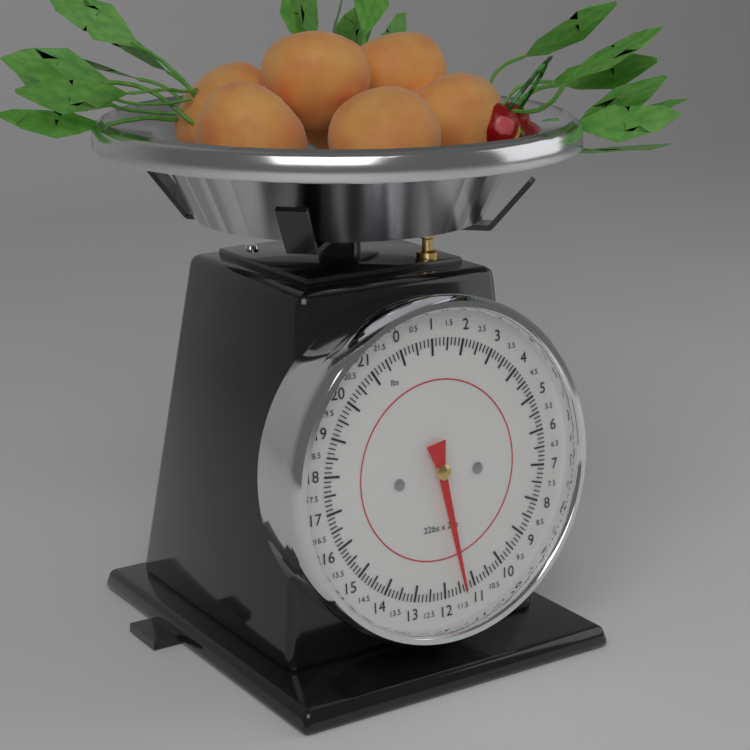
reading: 11.375 lbs
